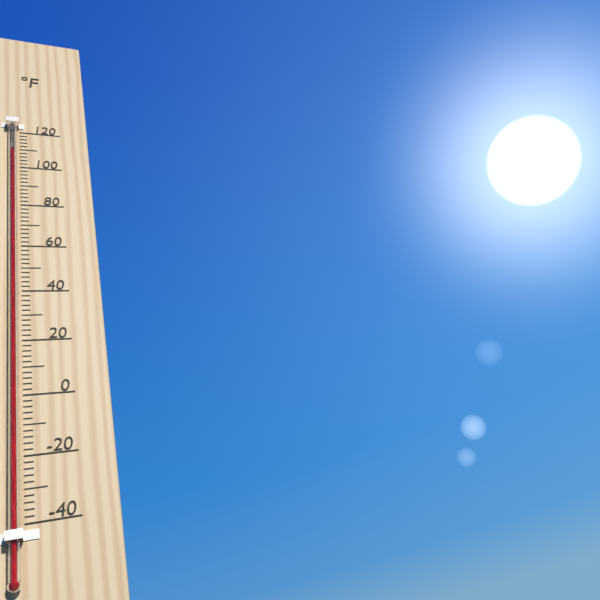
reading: 108 °F
